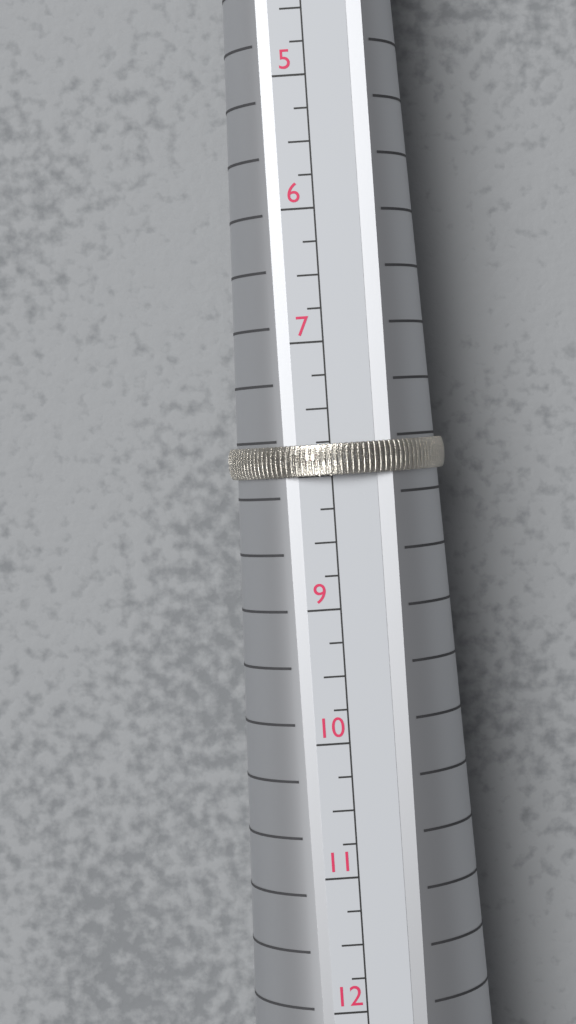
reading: 8.00 US
